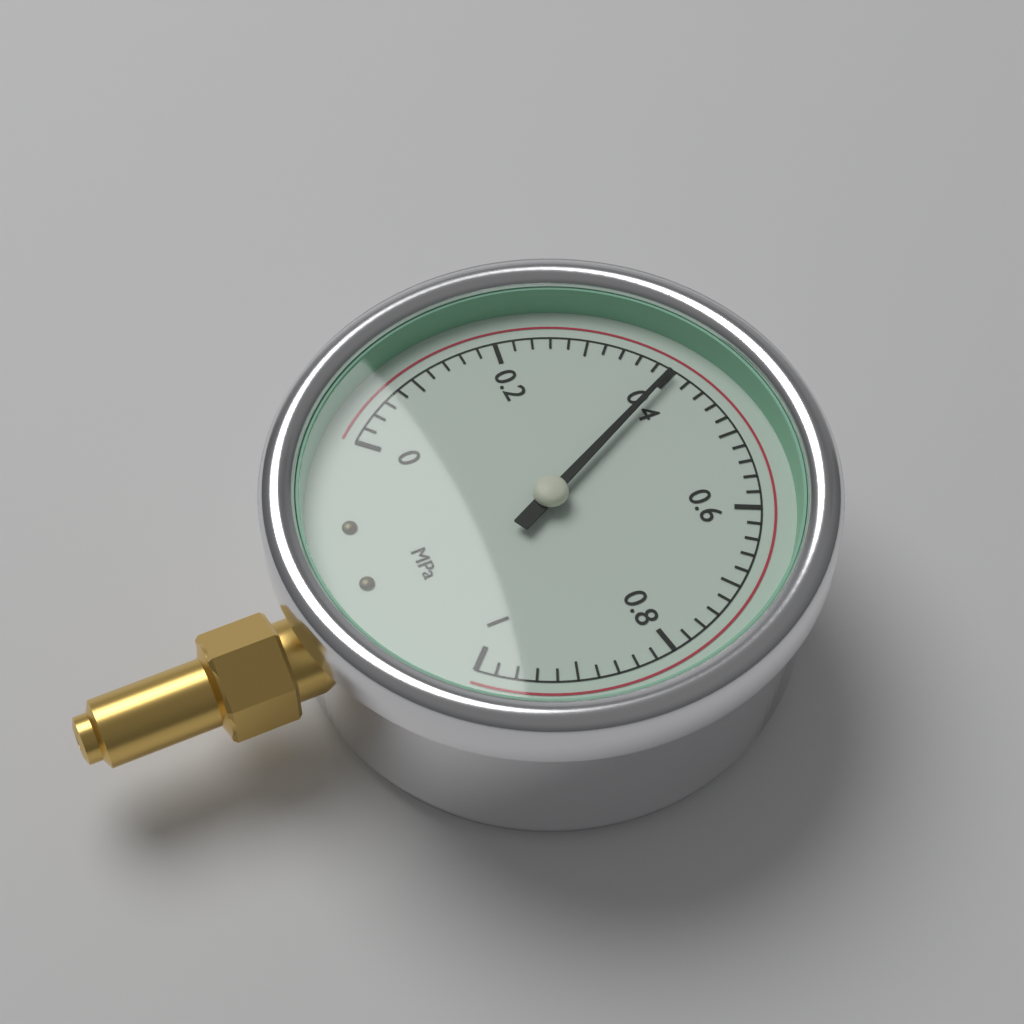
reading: 0.40 MPa
